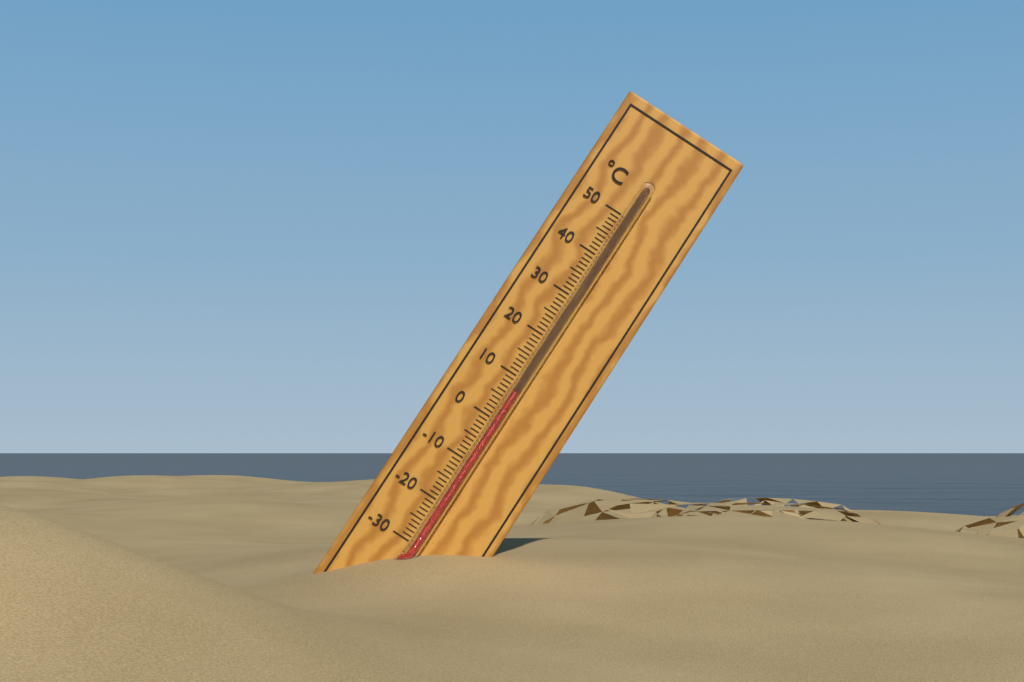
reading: 7 °C
